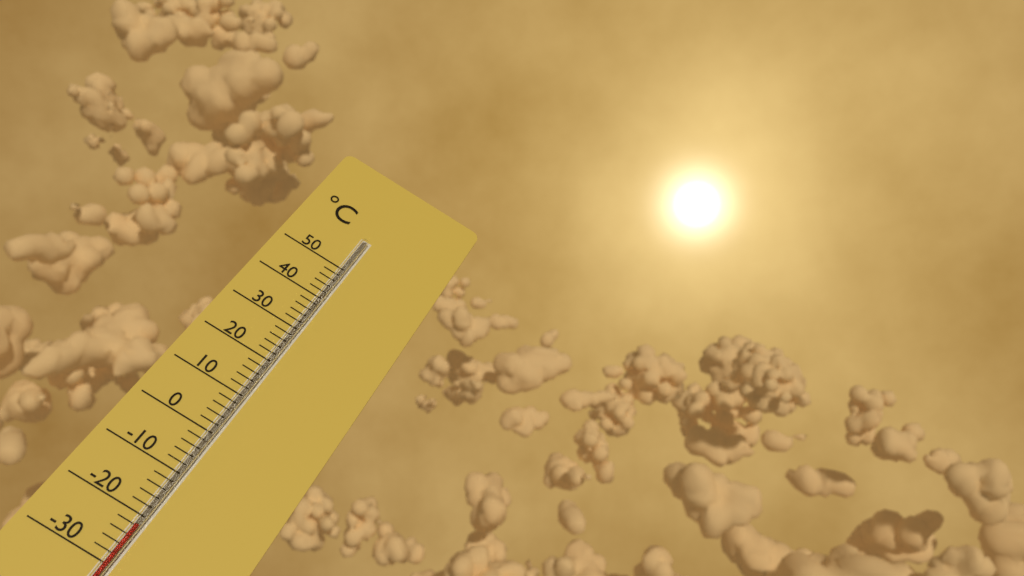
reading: -22 °C
